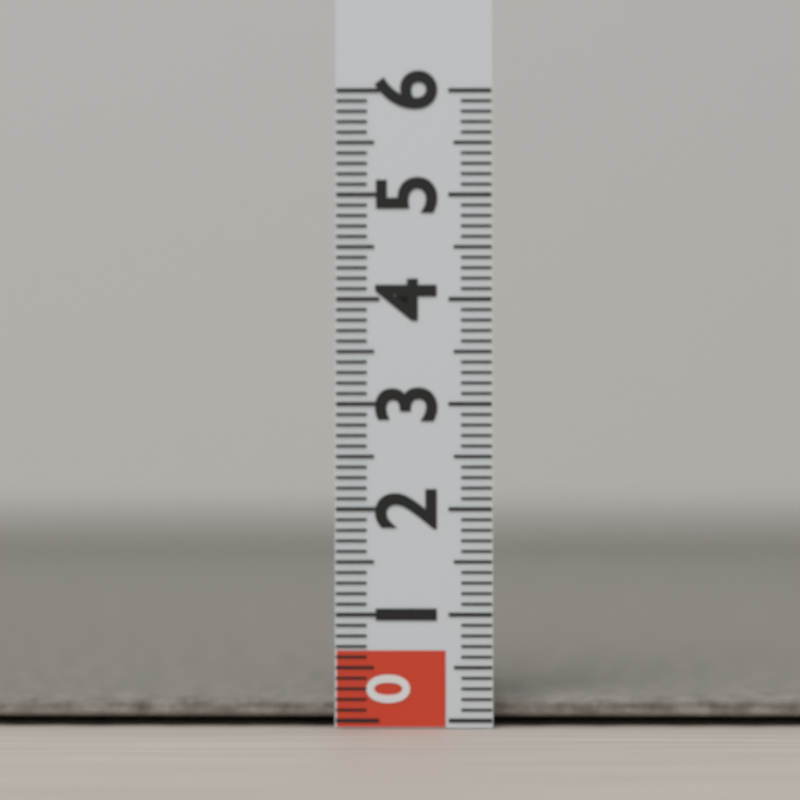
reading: 0.2 (no unit)
